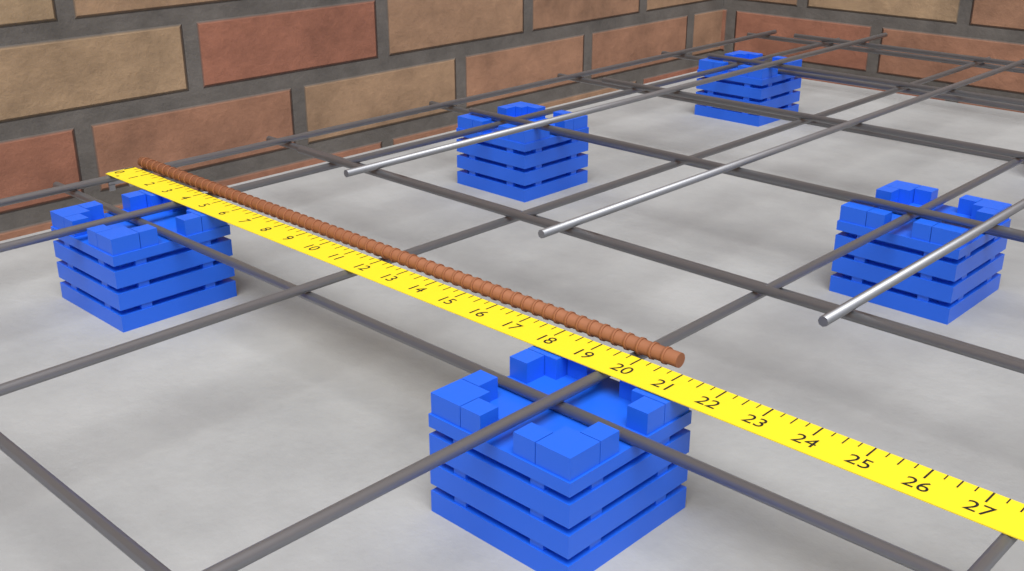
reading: 20.75 in
